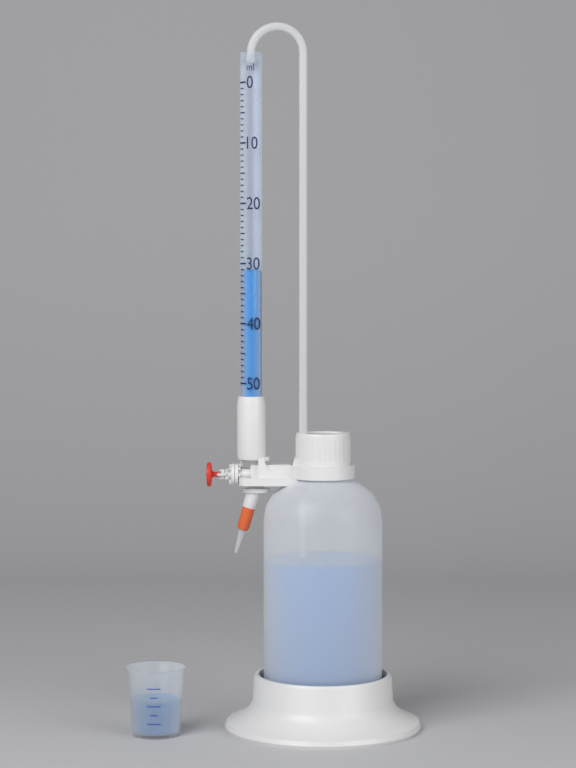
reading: 31 ml
